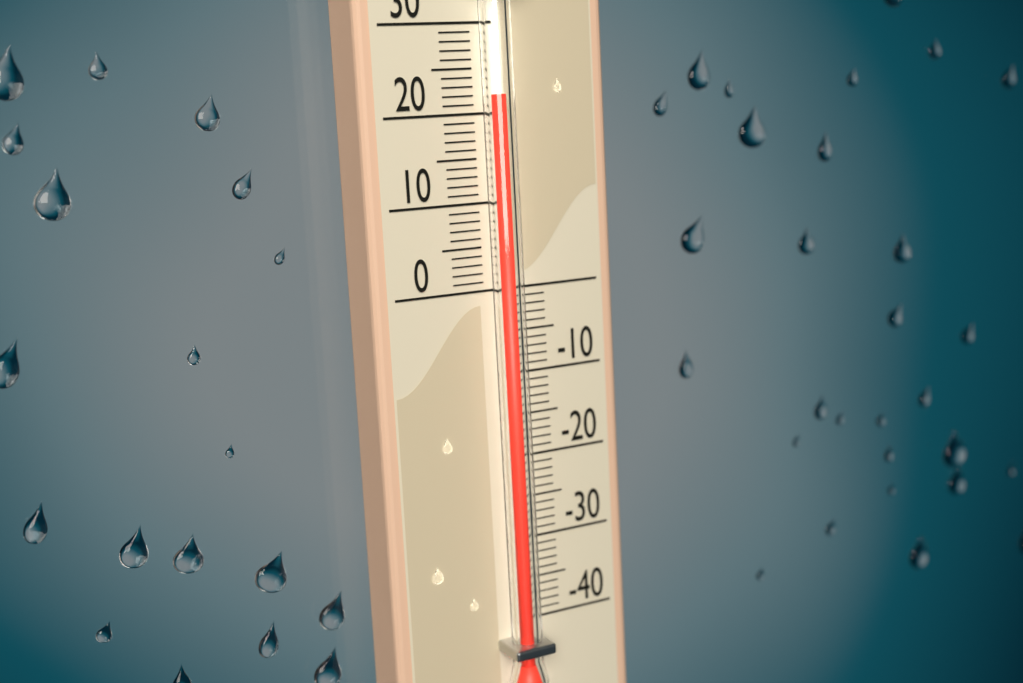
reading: 22 (no unit)
